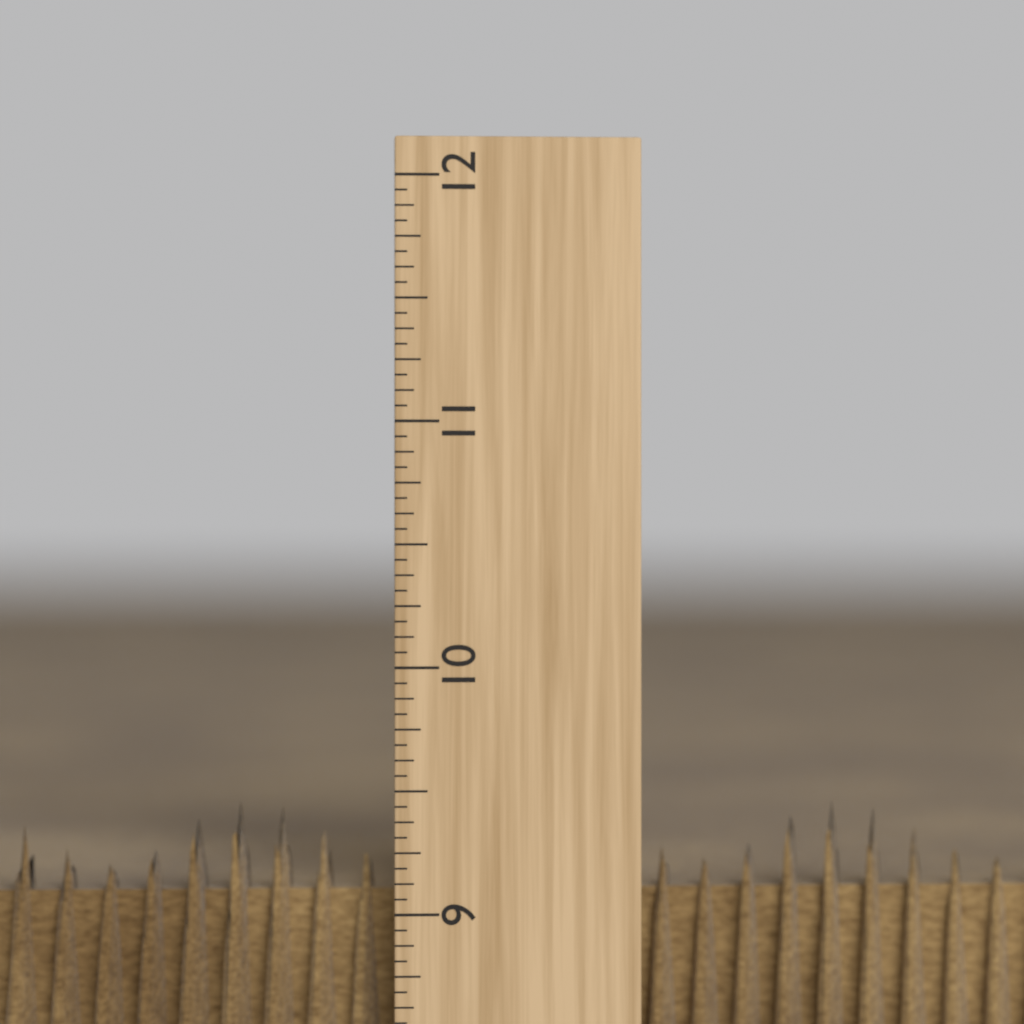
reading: 9.4375 inch
